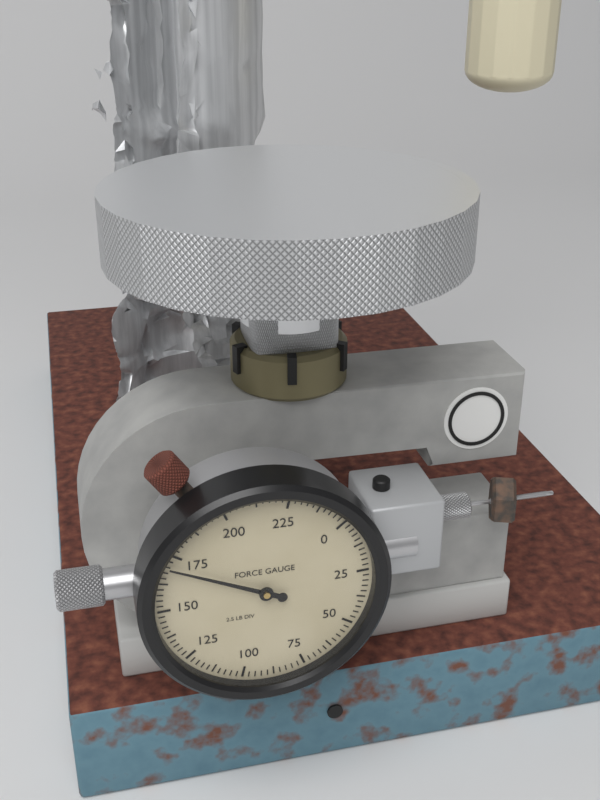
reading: 170.0 lb
